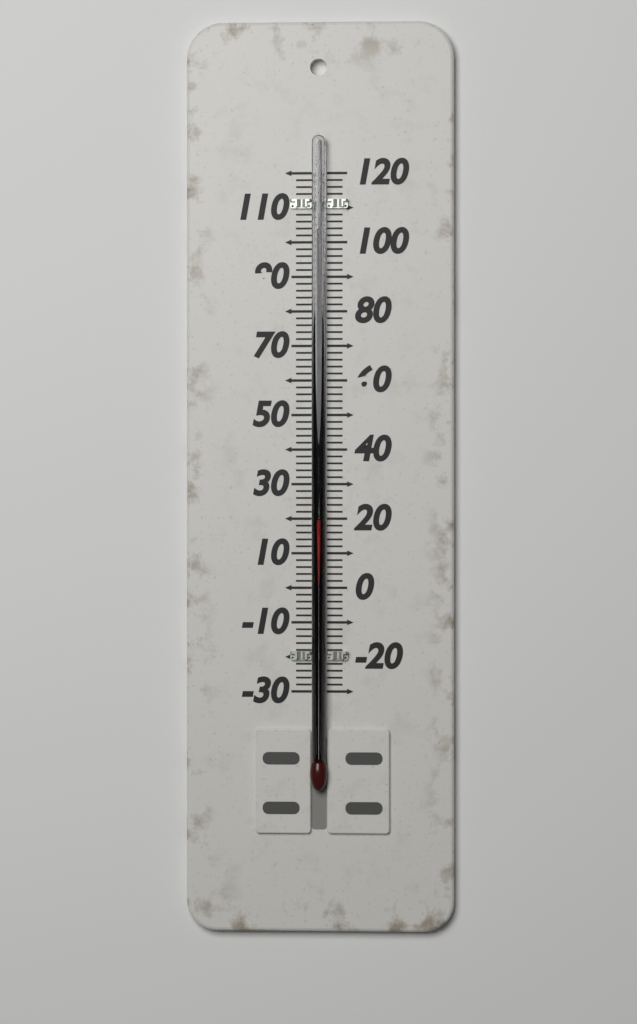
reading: 20 (no unit)
